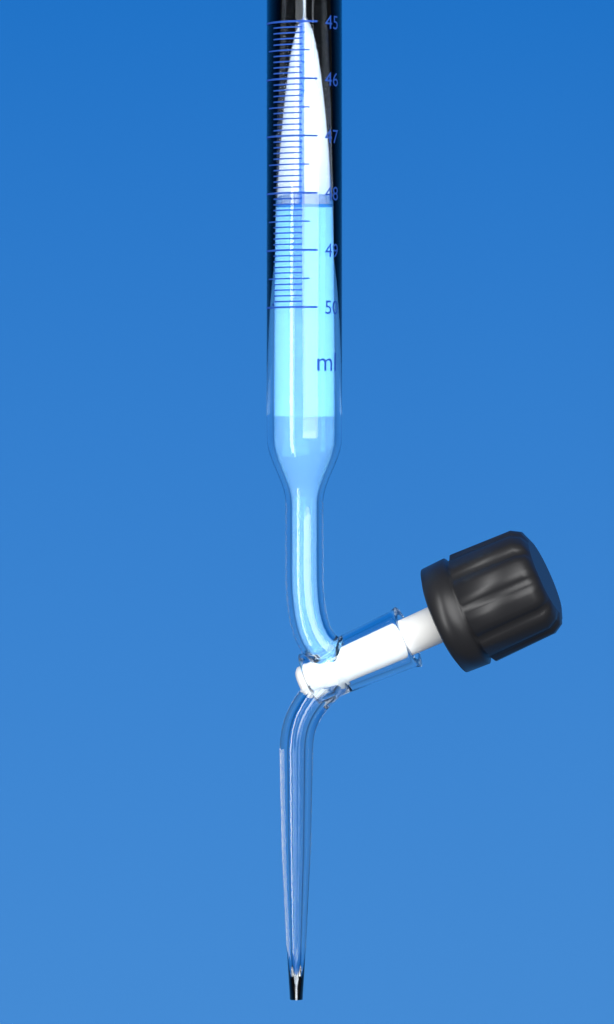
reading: 48.2 ml
